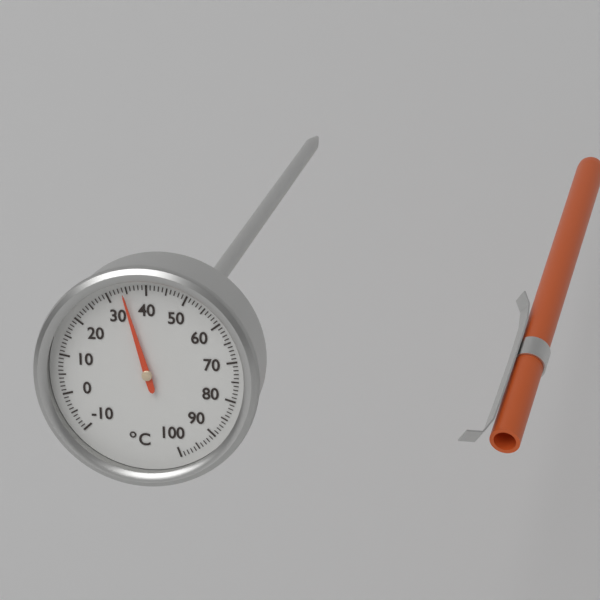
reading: 34 °C
